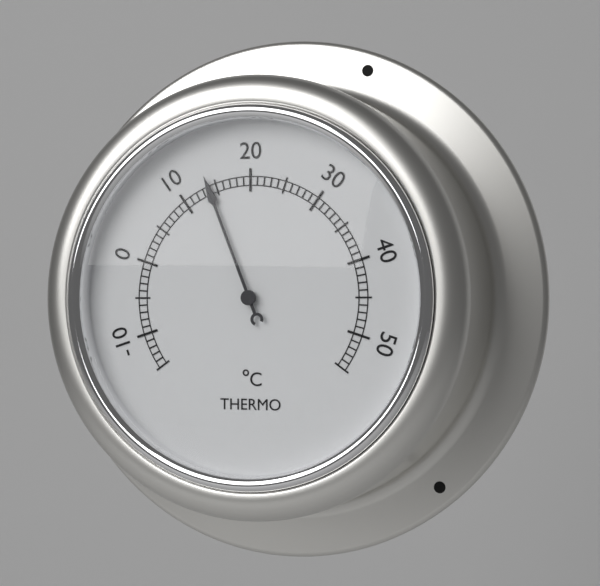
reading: 14 °C
